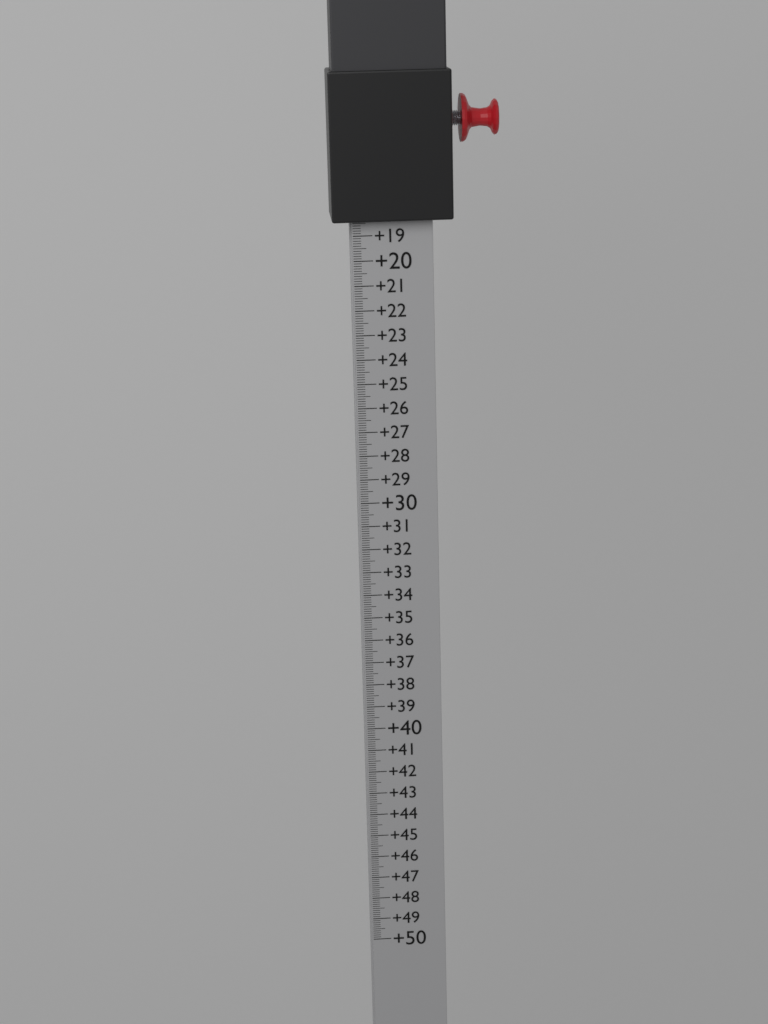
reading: 18.4 (no unit)
